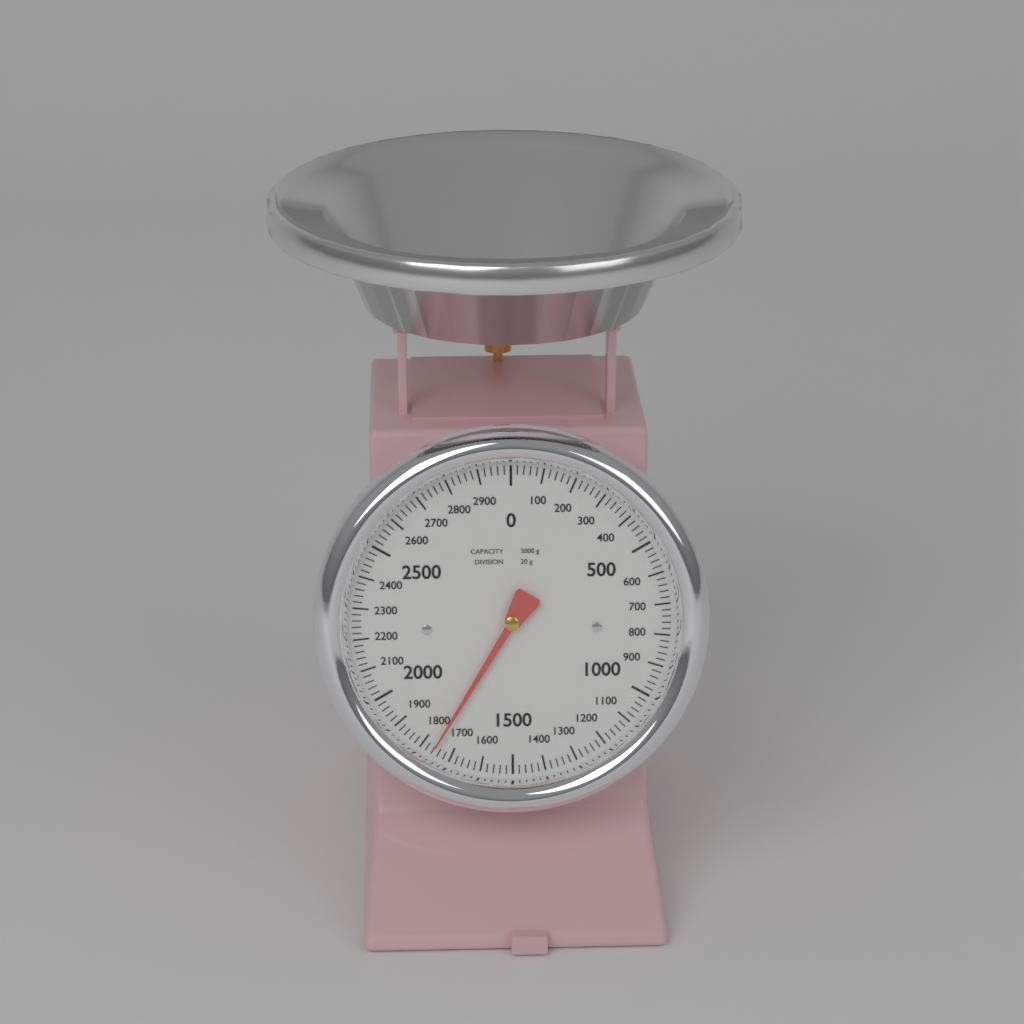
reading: 1760 g
